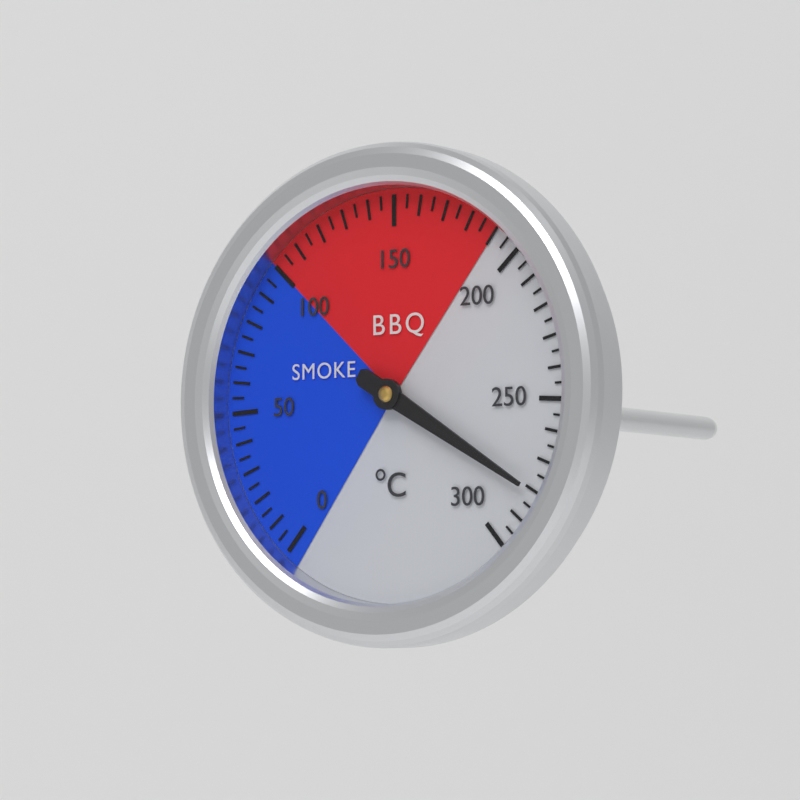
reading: 280 °C
